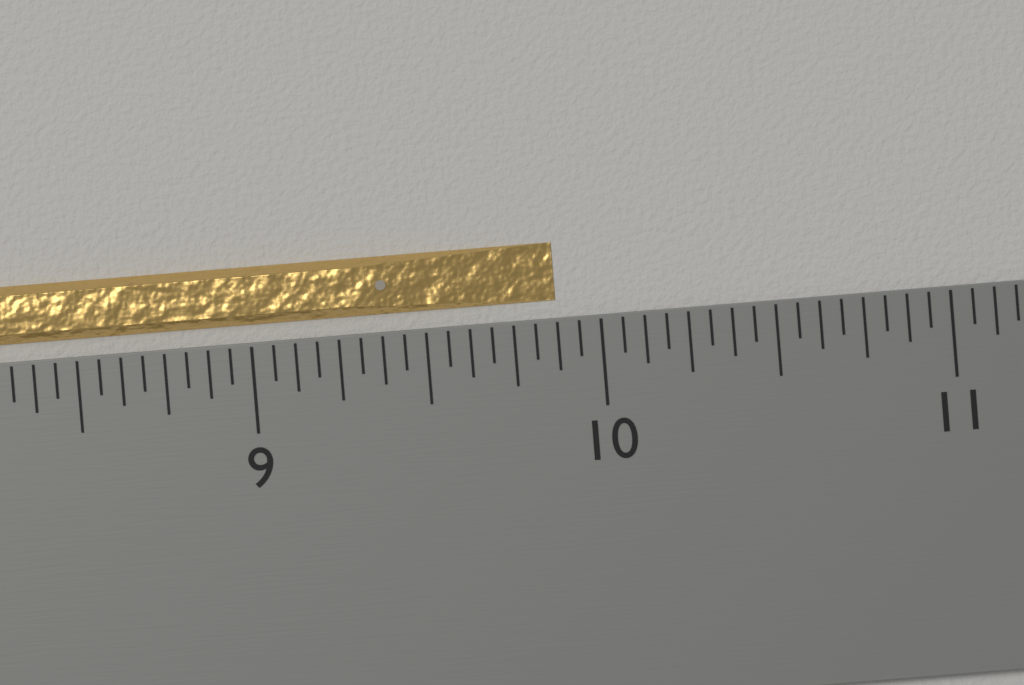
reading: 9.8750 inch
